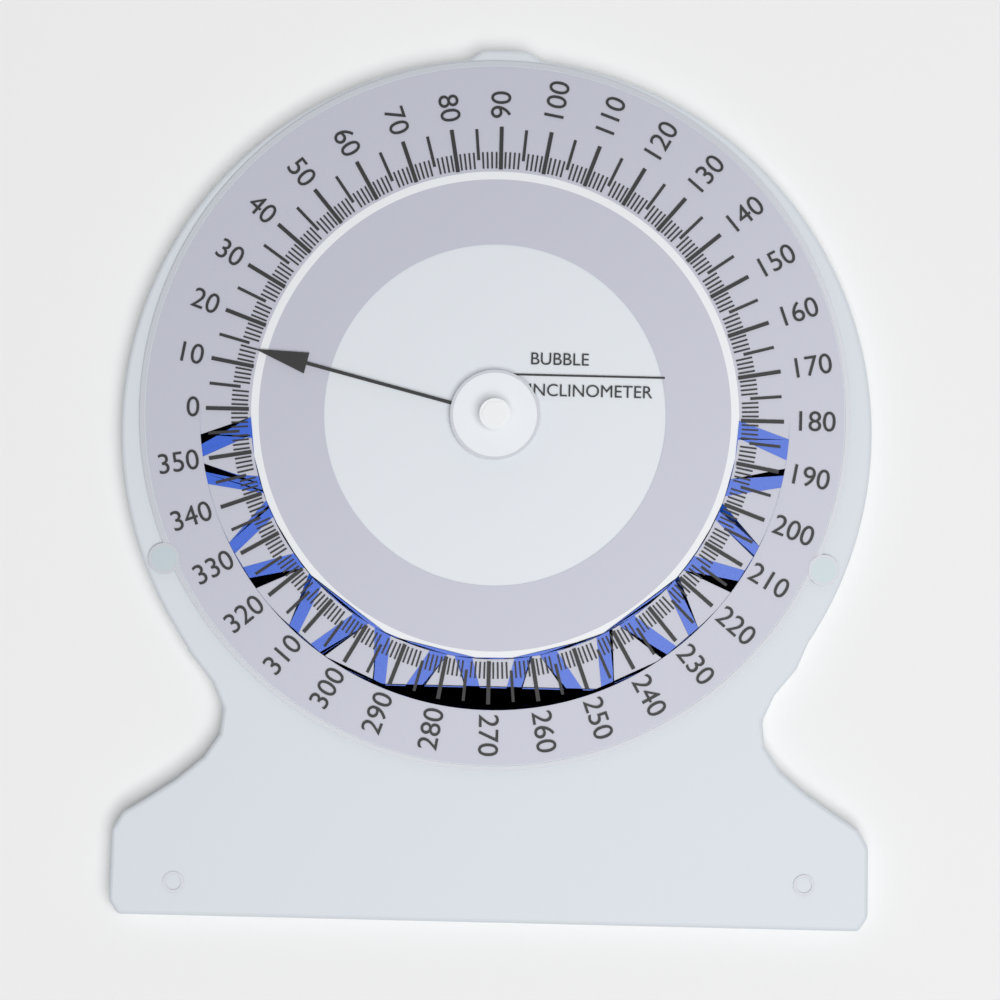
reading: 14 (no unit)
